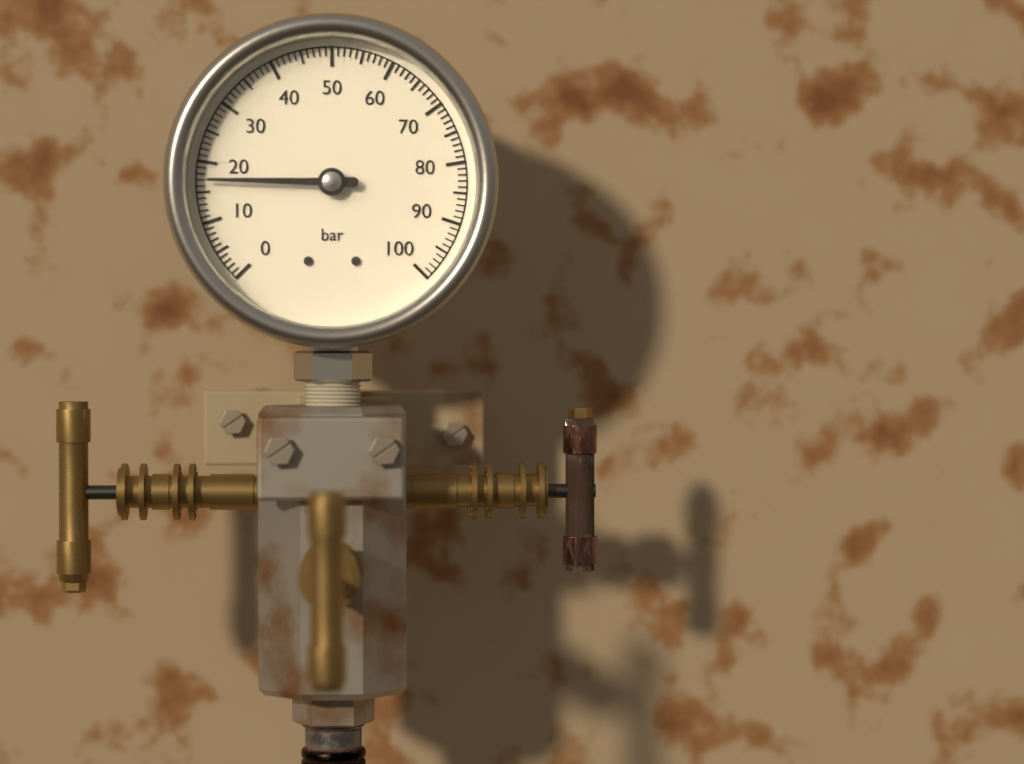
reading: 17 bar
